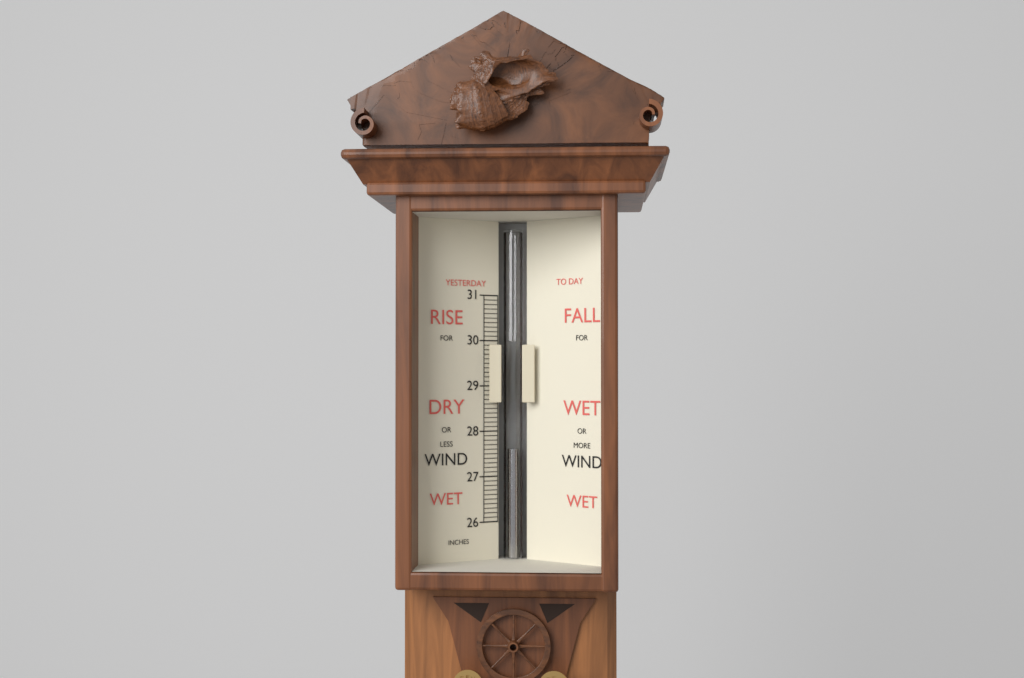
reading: 27.6 in
